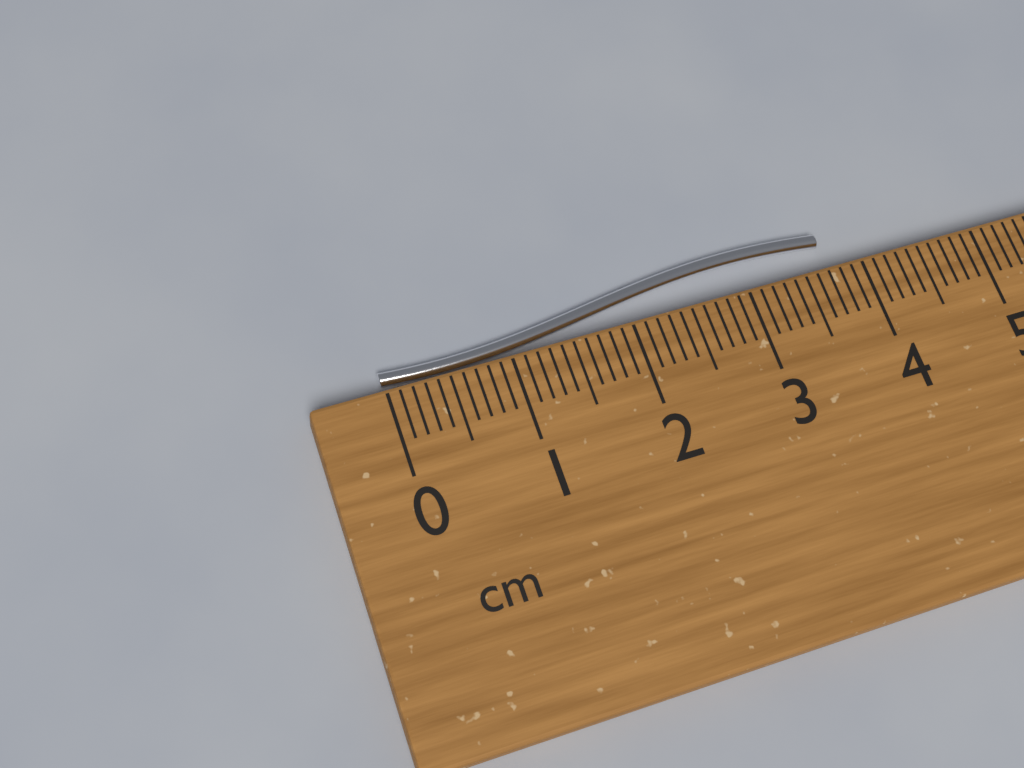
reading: 3.8 cm
